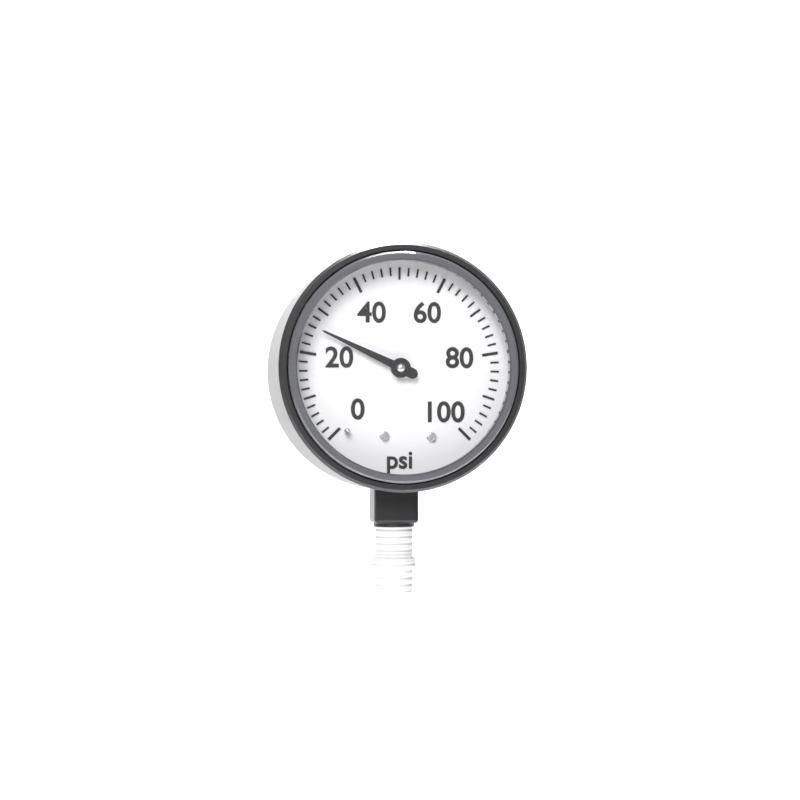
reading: 26 psi
